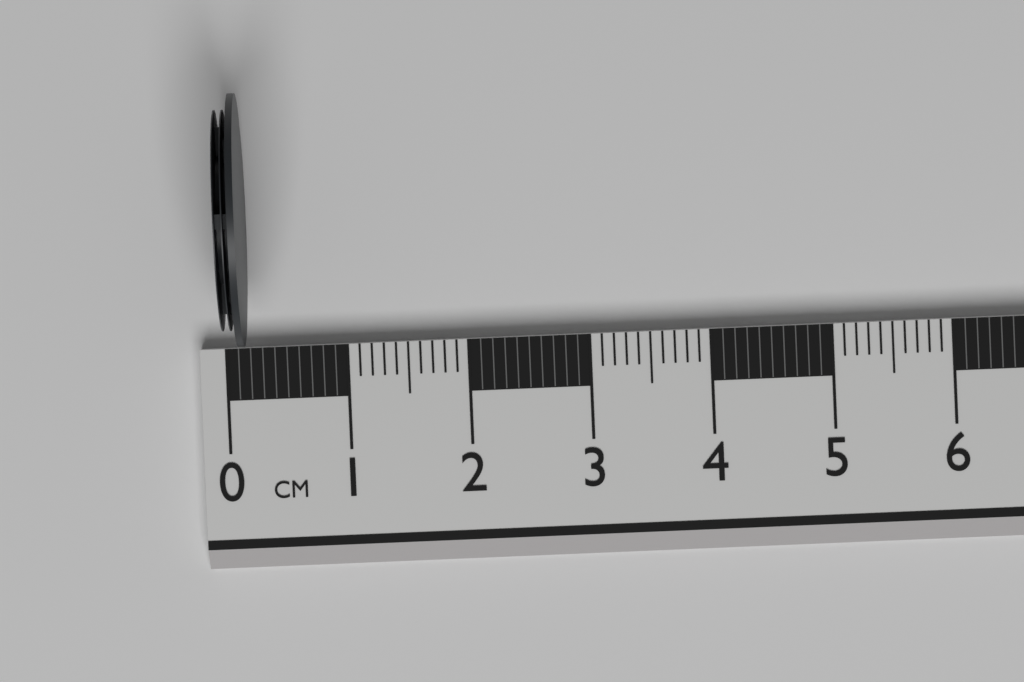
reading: 0.2 cm
